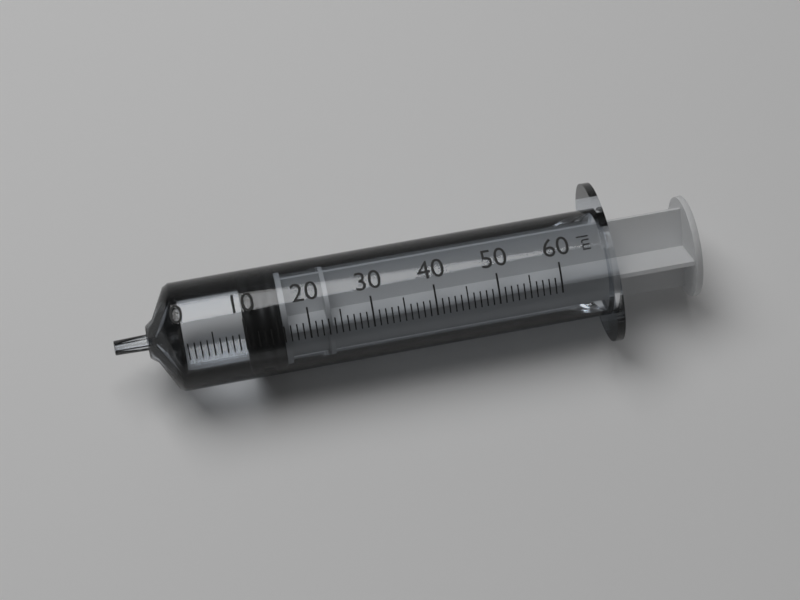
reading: 10 ml
